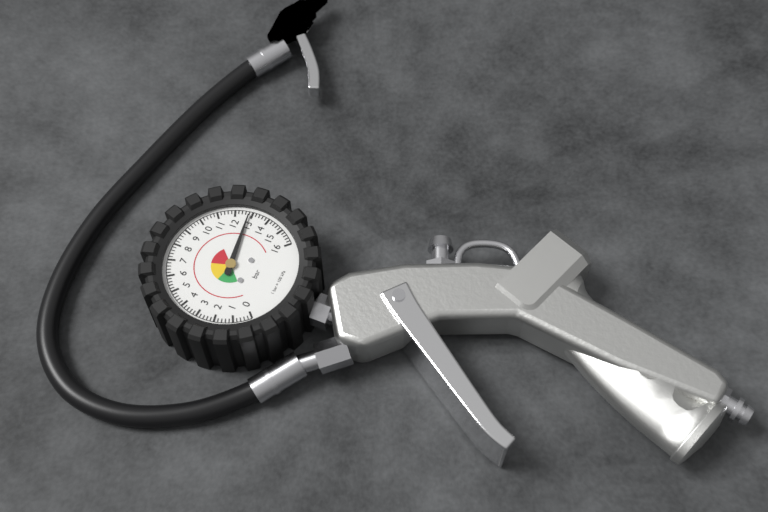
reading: 12.8 bar
